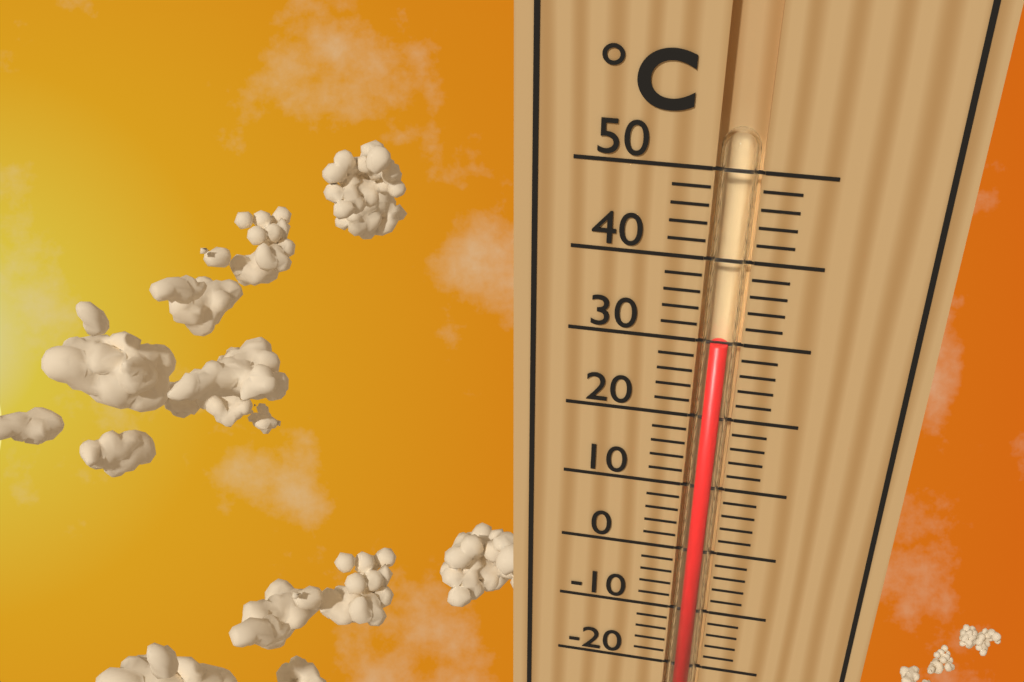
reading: 30 °C
